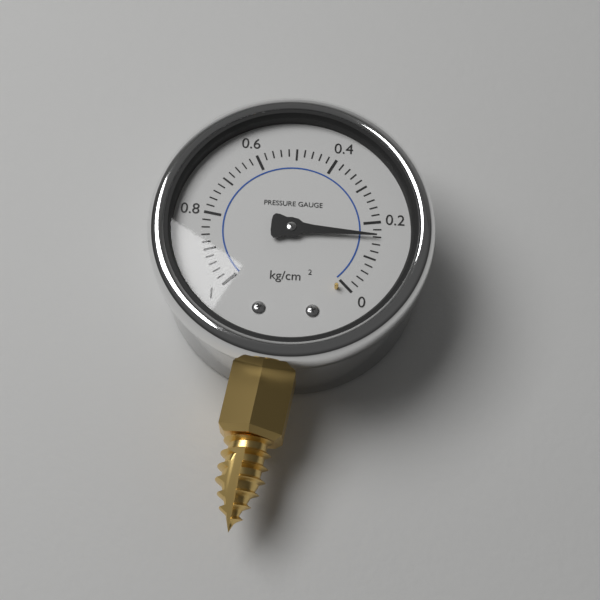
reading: 0.16 kg/cm²
